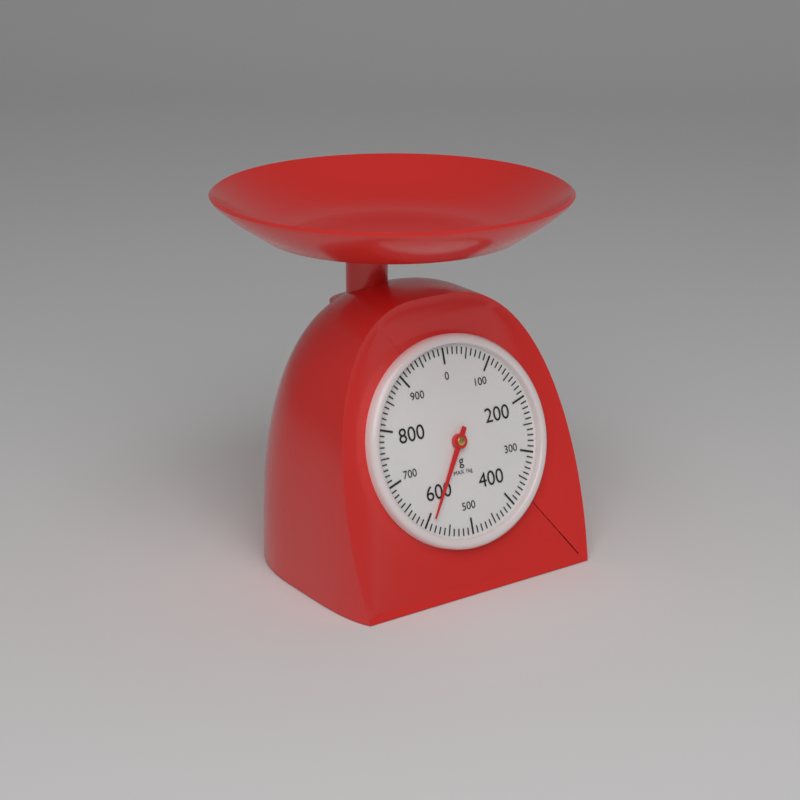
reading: 590 g
